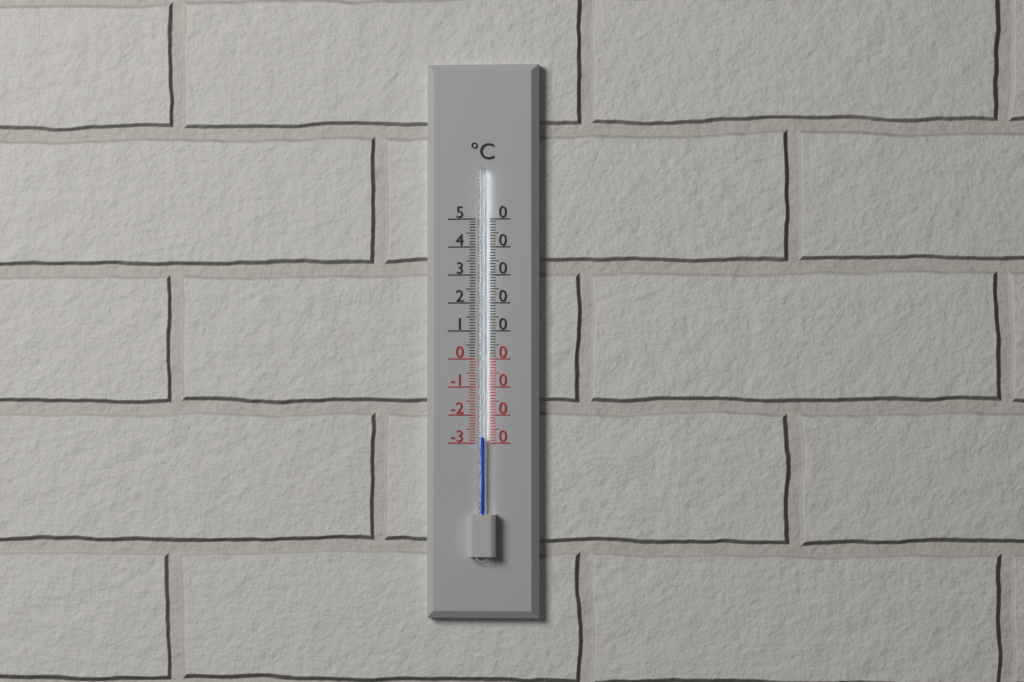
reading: -28 °C
